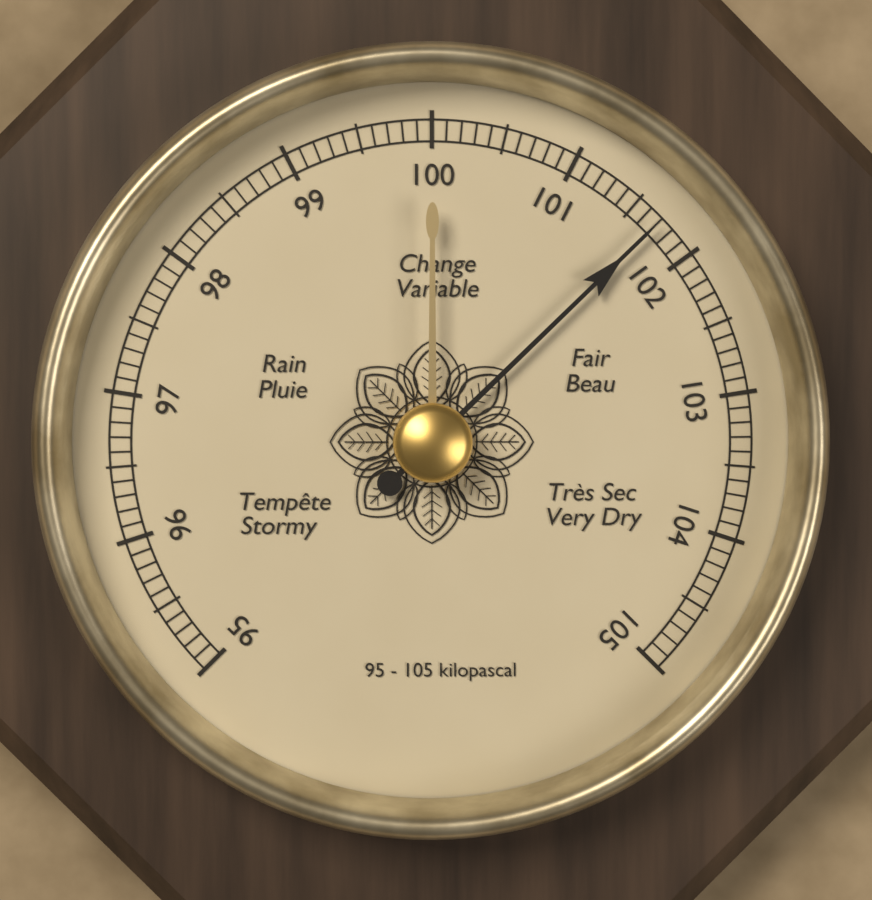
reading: 101.7 kPa
